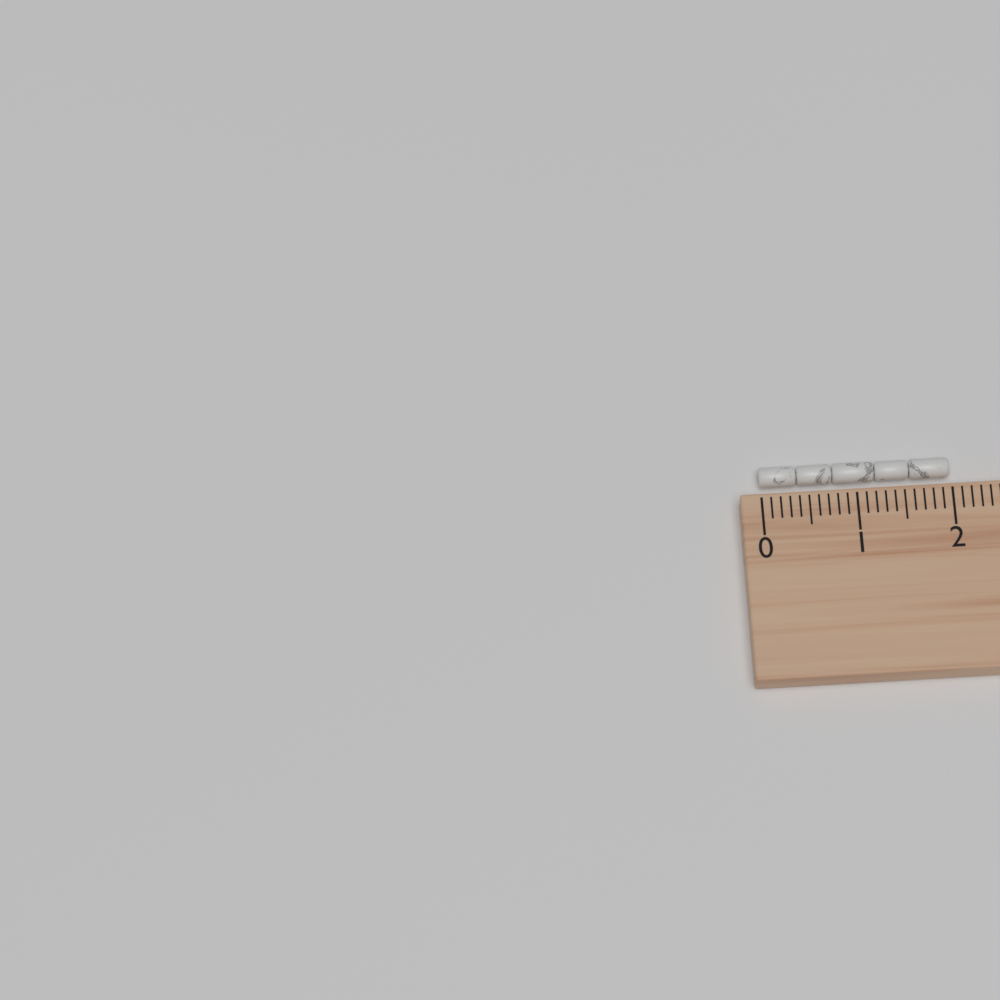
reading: 2.0 cm
